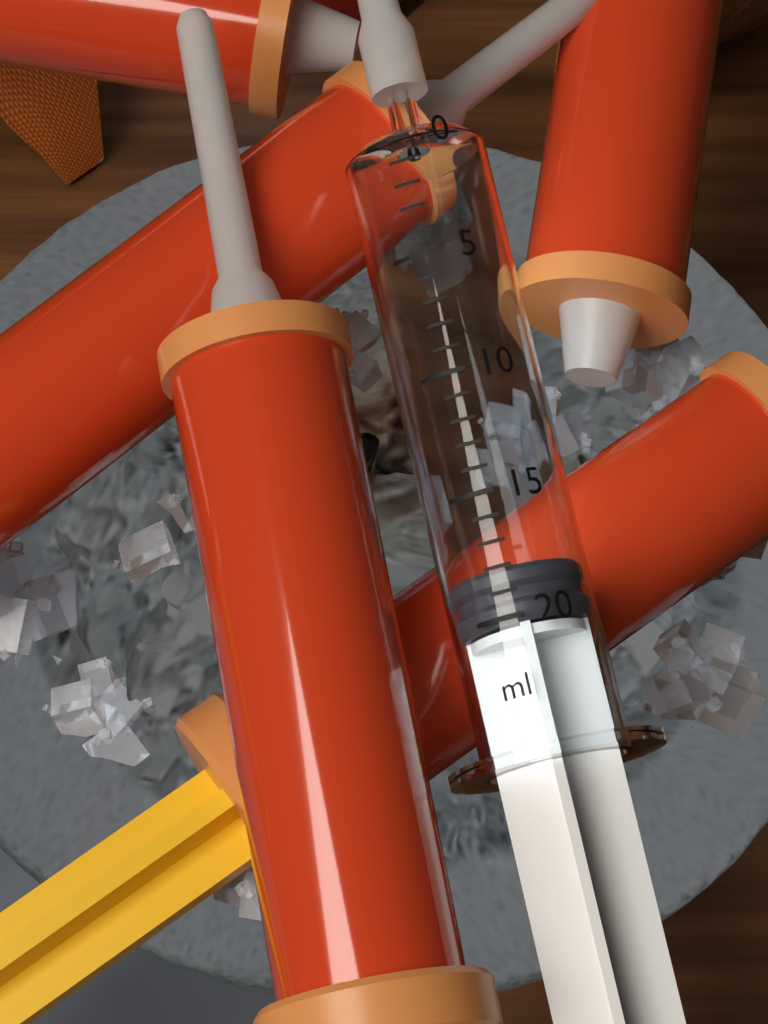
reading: 18 ml
